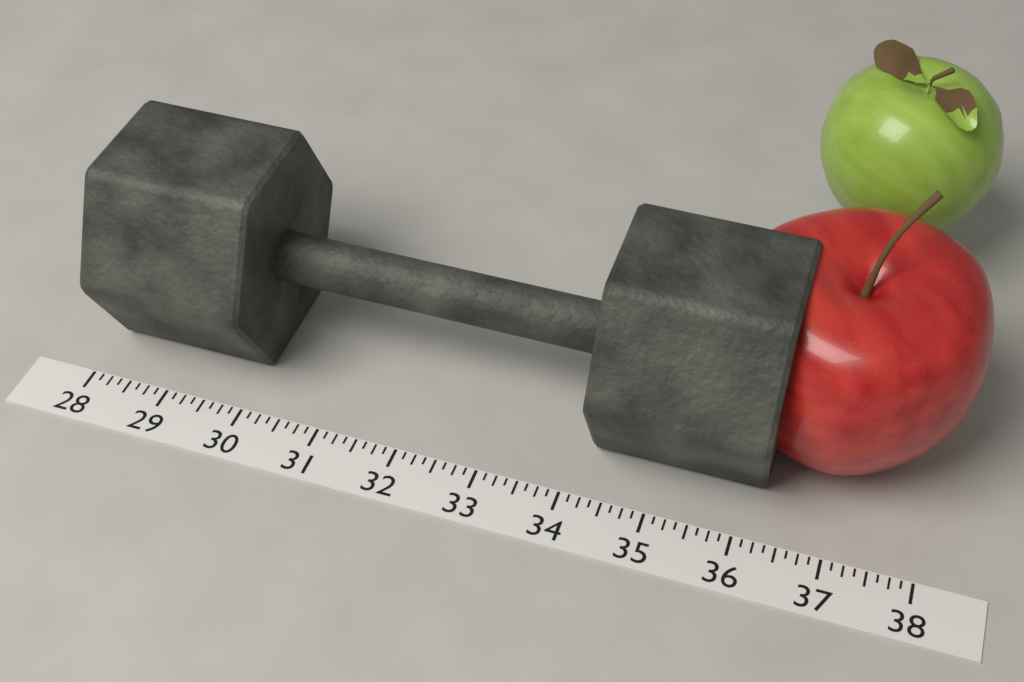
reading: 36.250 (no unit)
